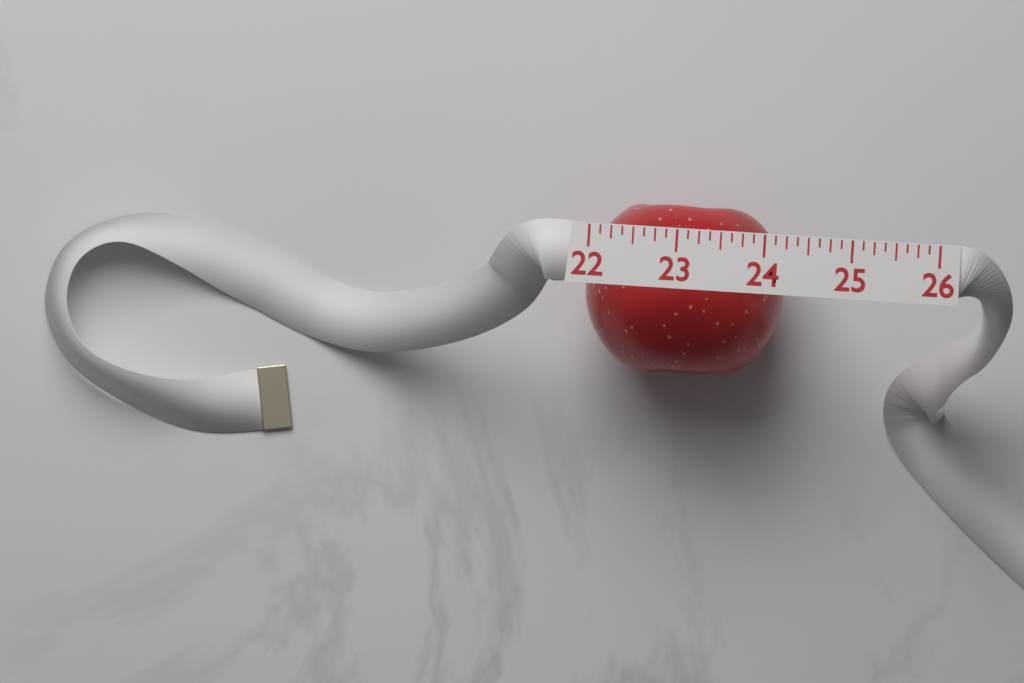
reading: 24.250 (no unit)
